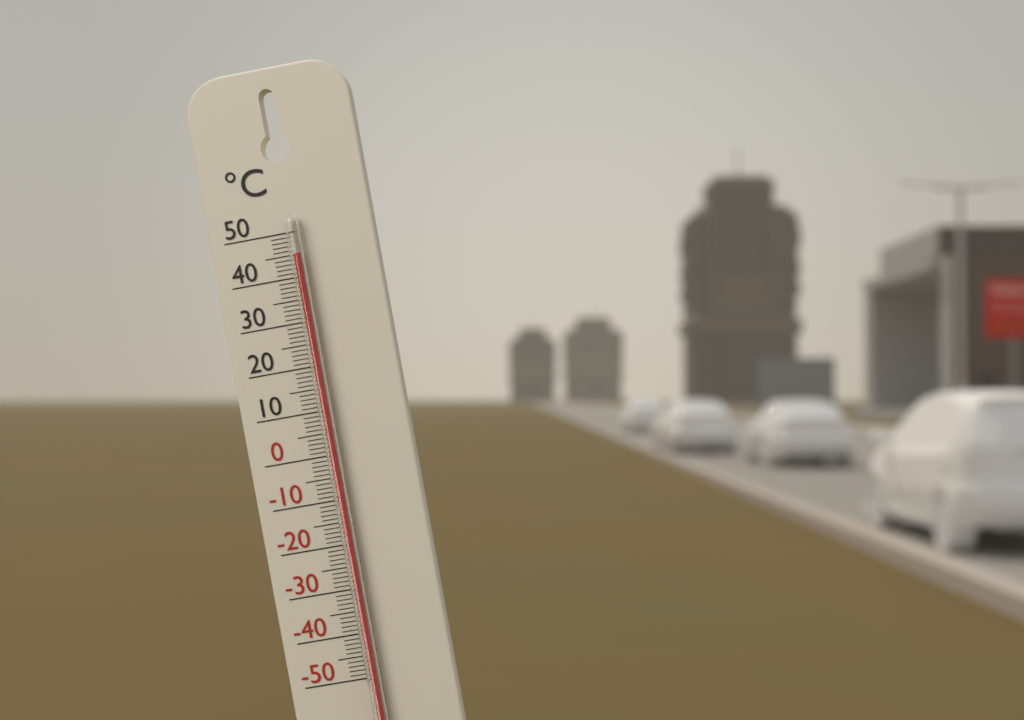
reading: 45 °C
